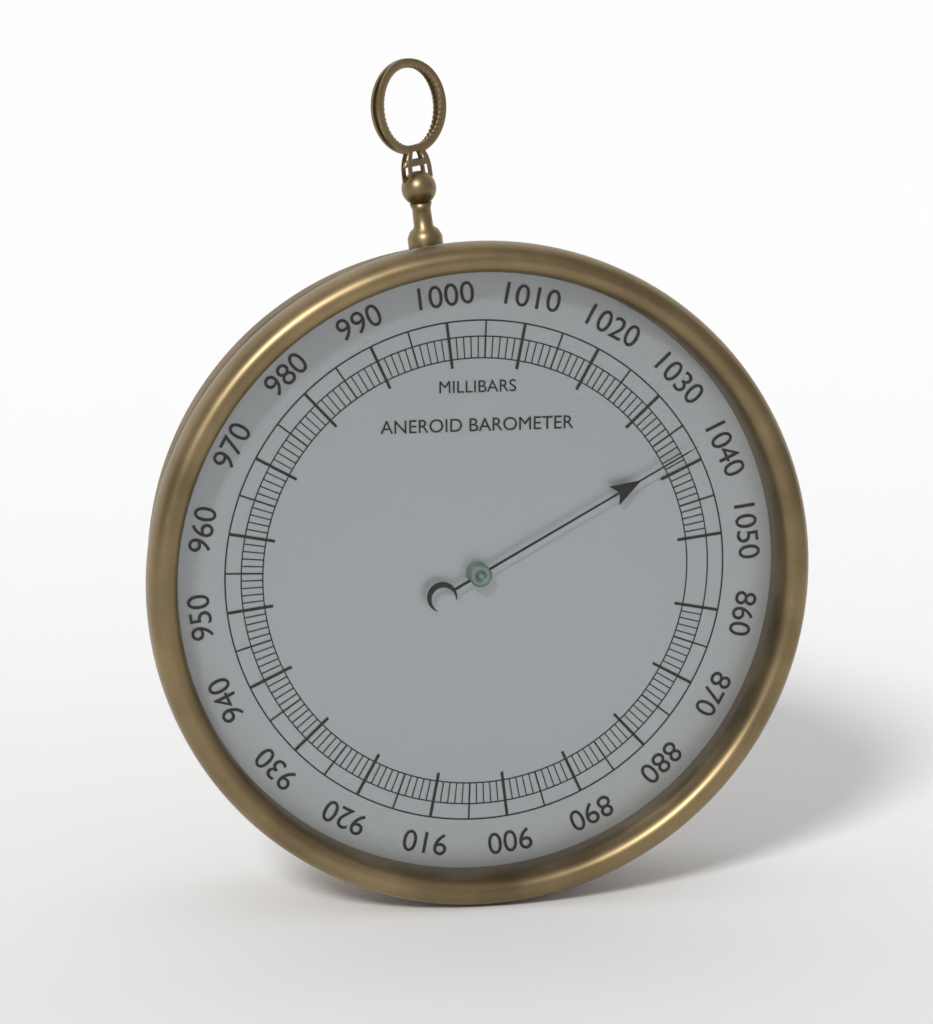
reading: 1038 mbar
